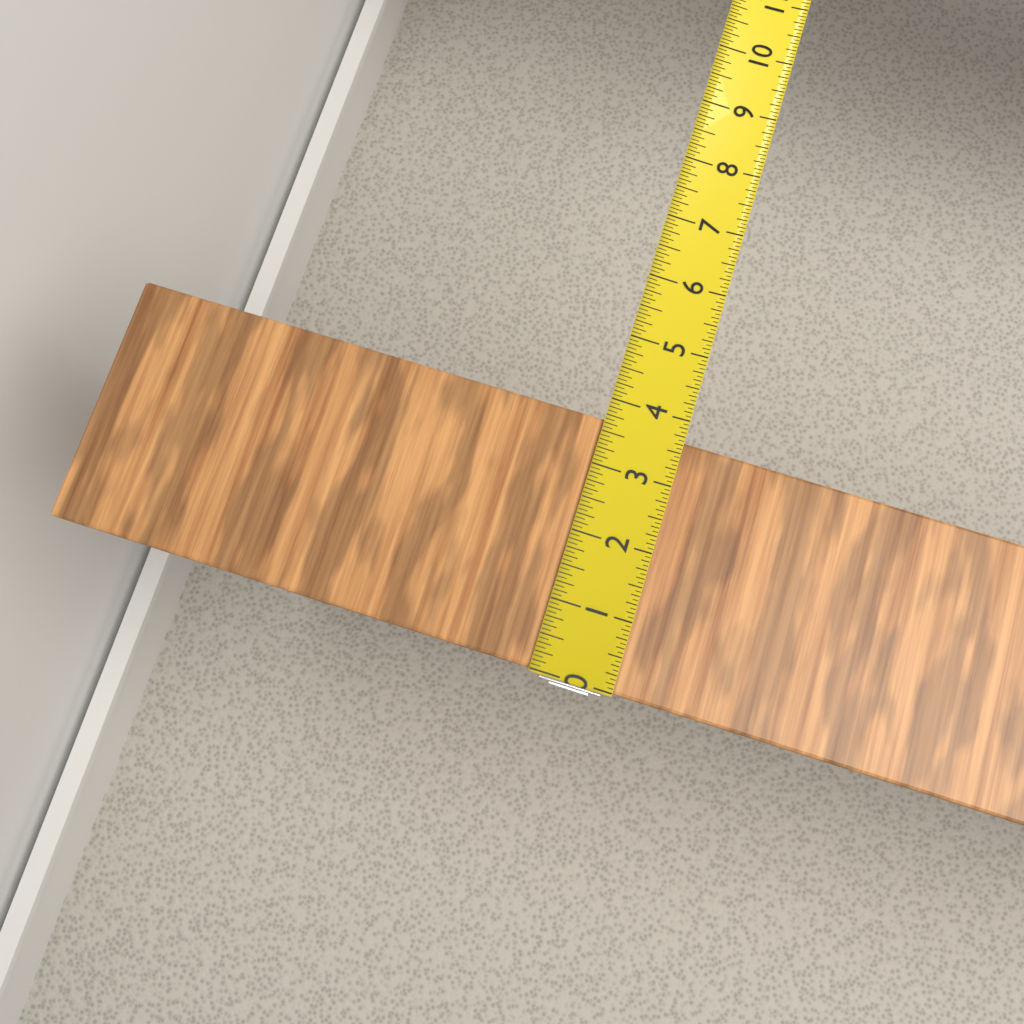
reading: 3.6875 in
